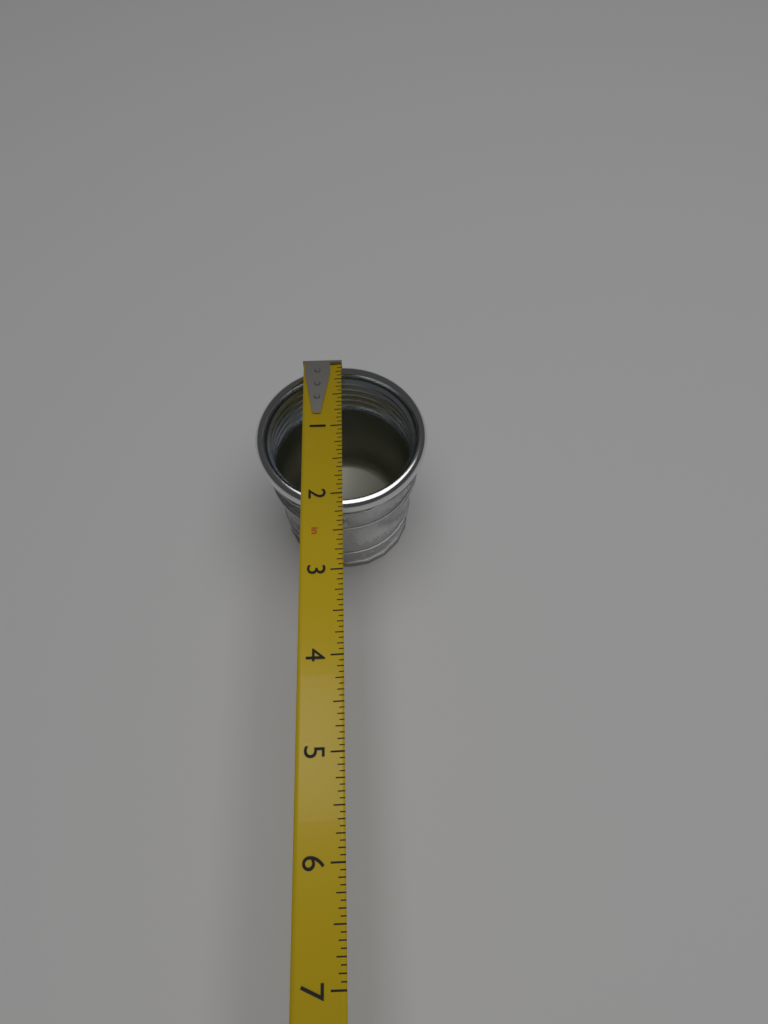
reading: 2.1875 in
